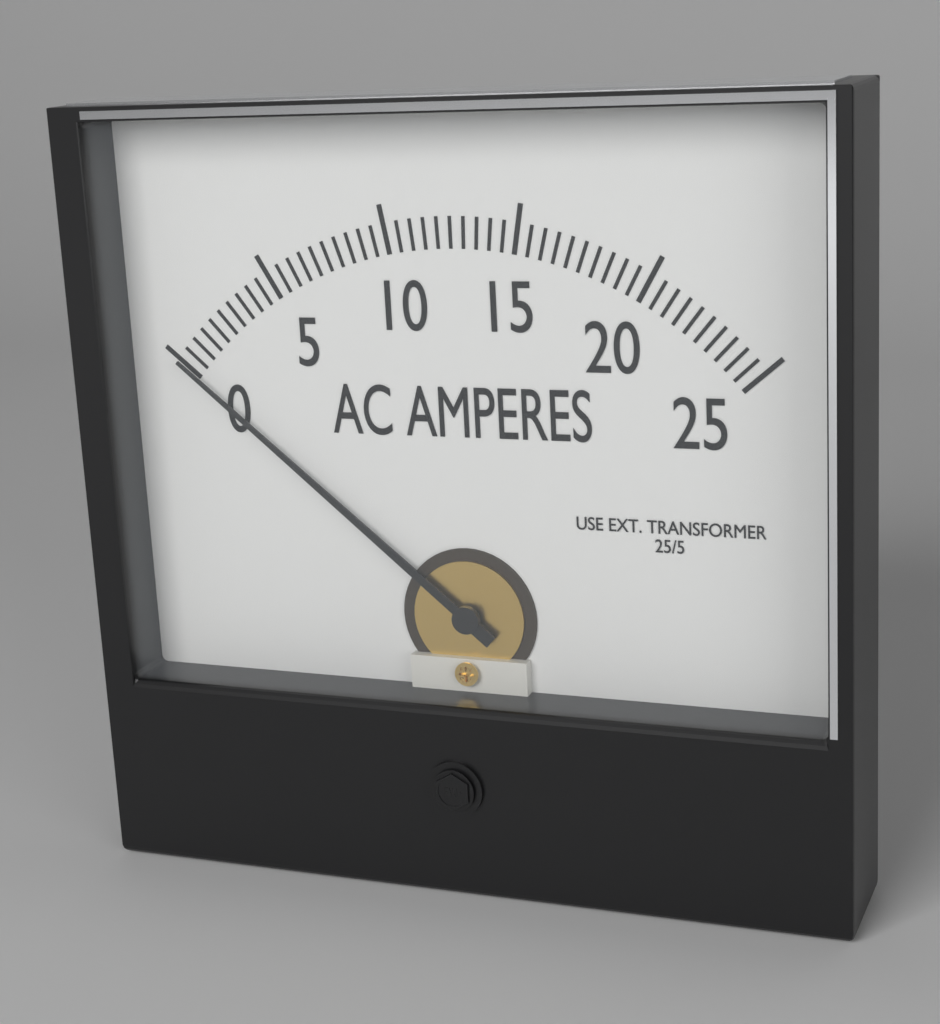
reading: 0.0 A
